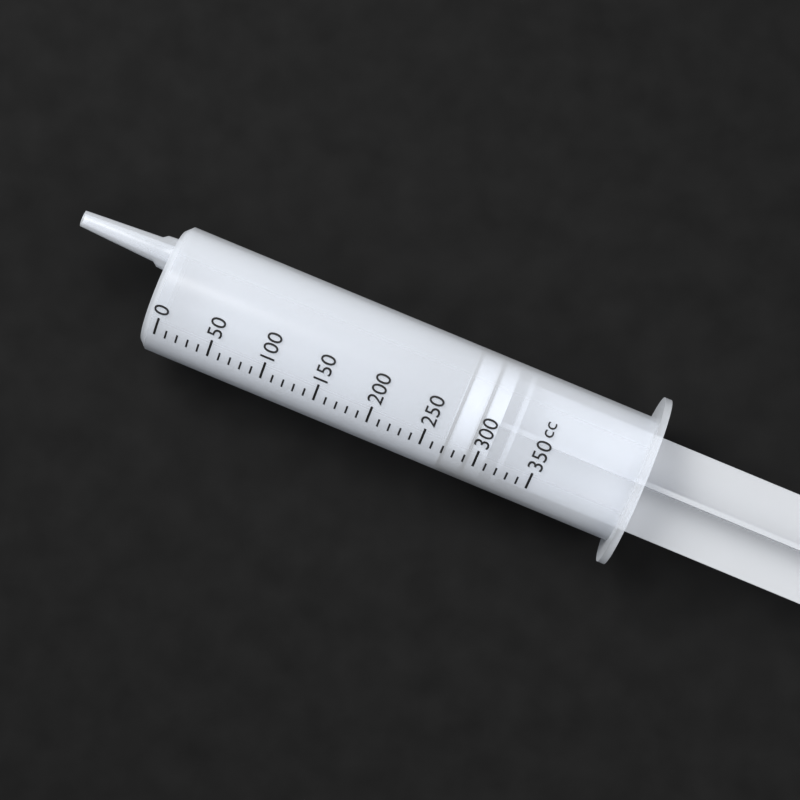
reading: 270 cc
